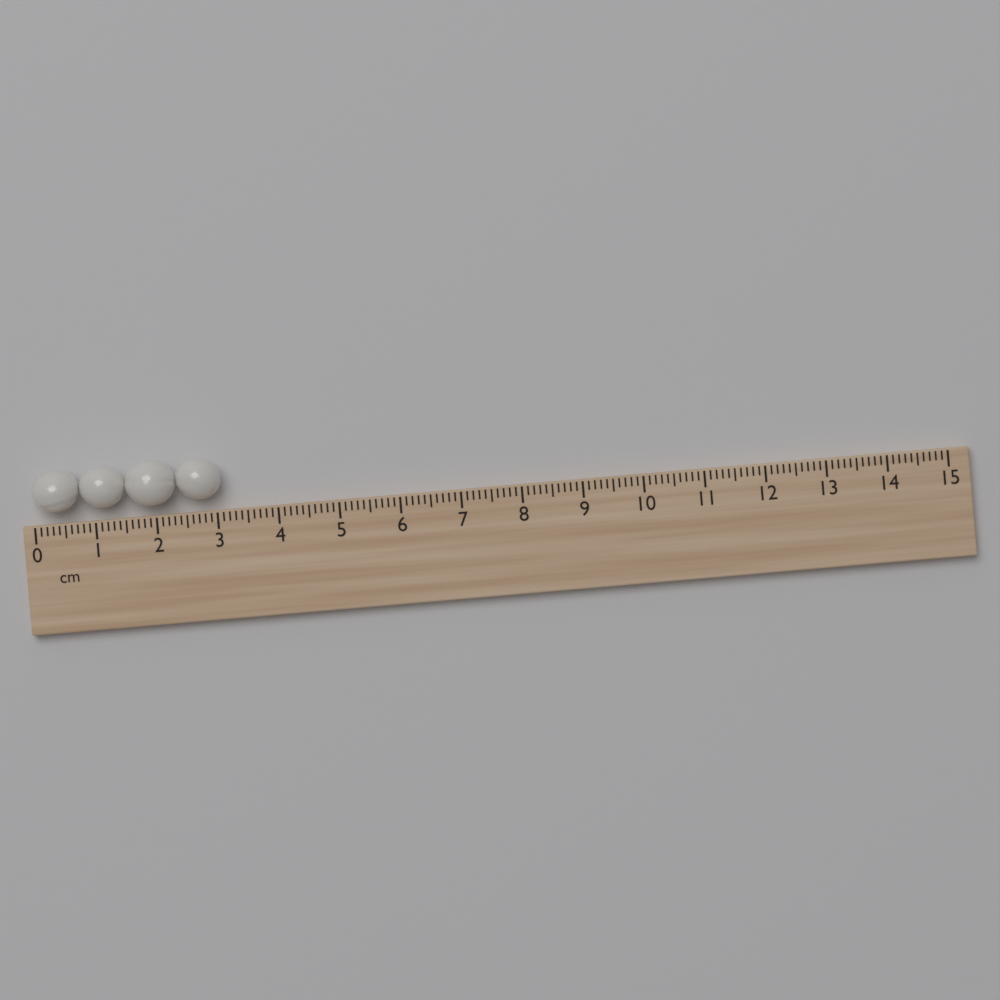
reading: 3.1 cm
